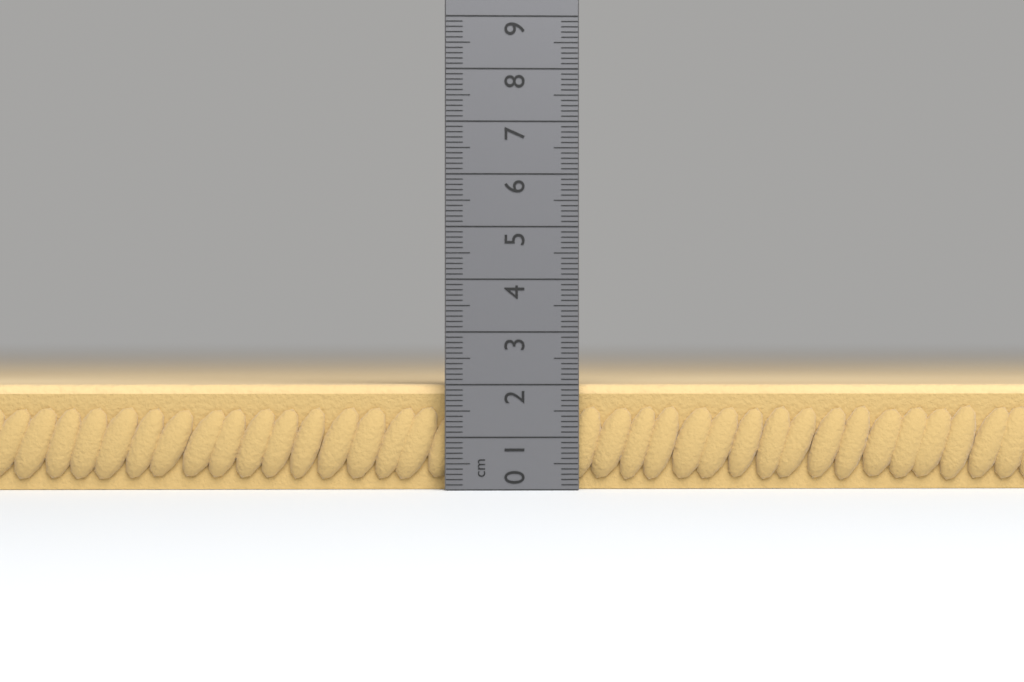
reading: 2.0 cm
